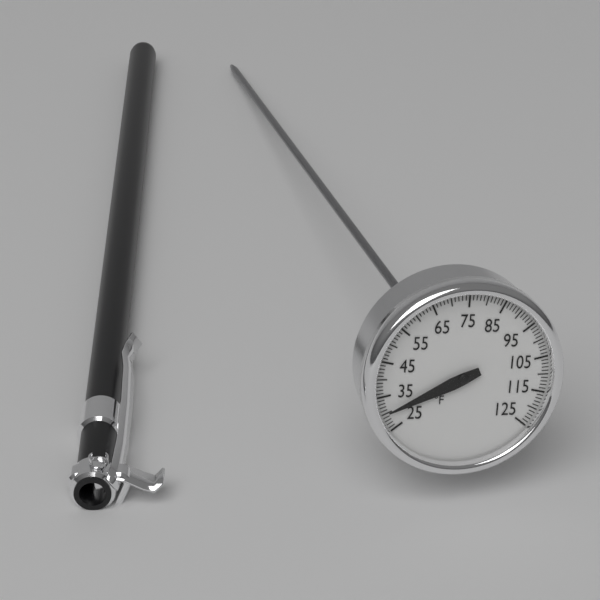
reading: 30 °F
